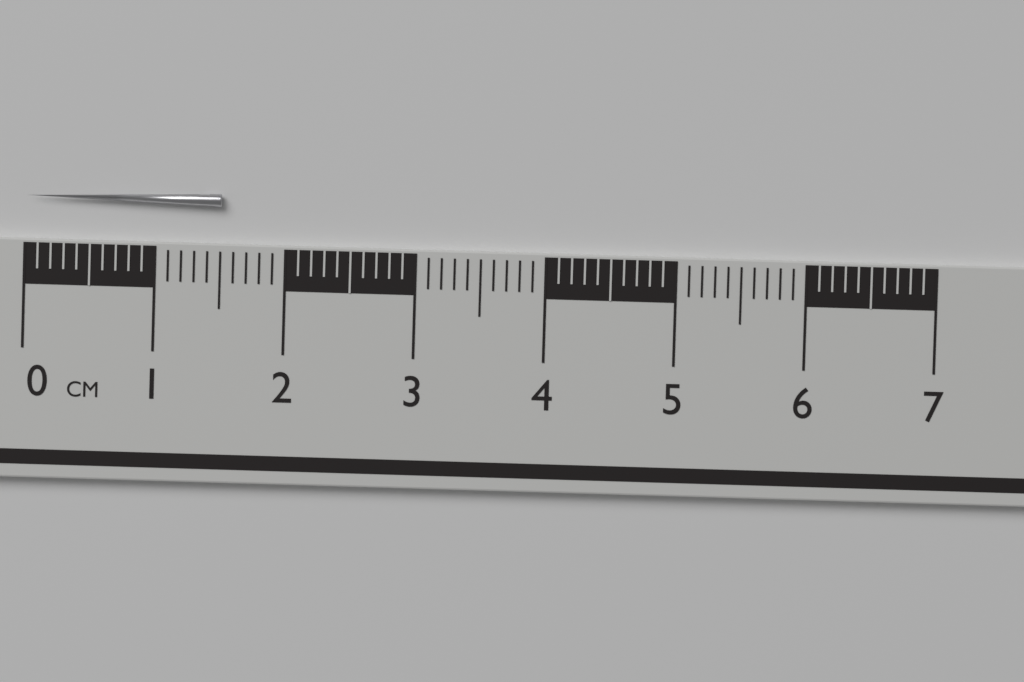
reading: 1.5 cm
